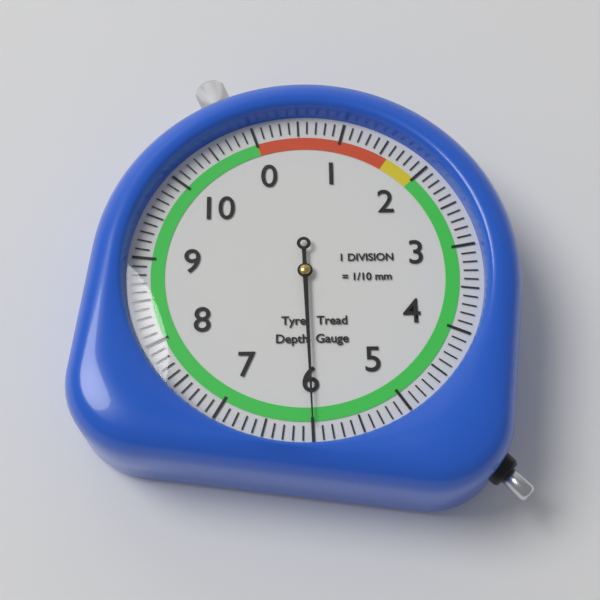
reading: 6.0 mm
